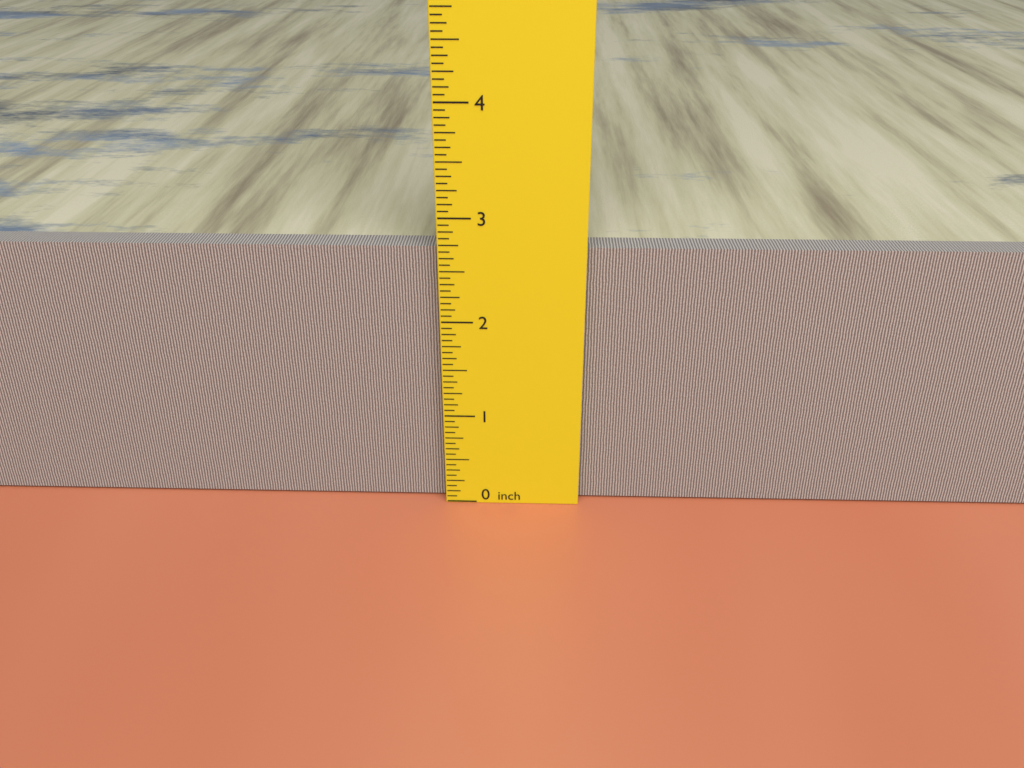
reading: 2.6875 inch
